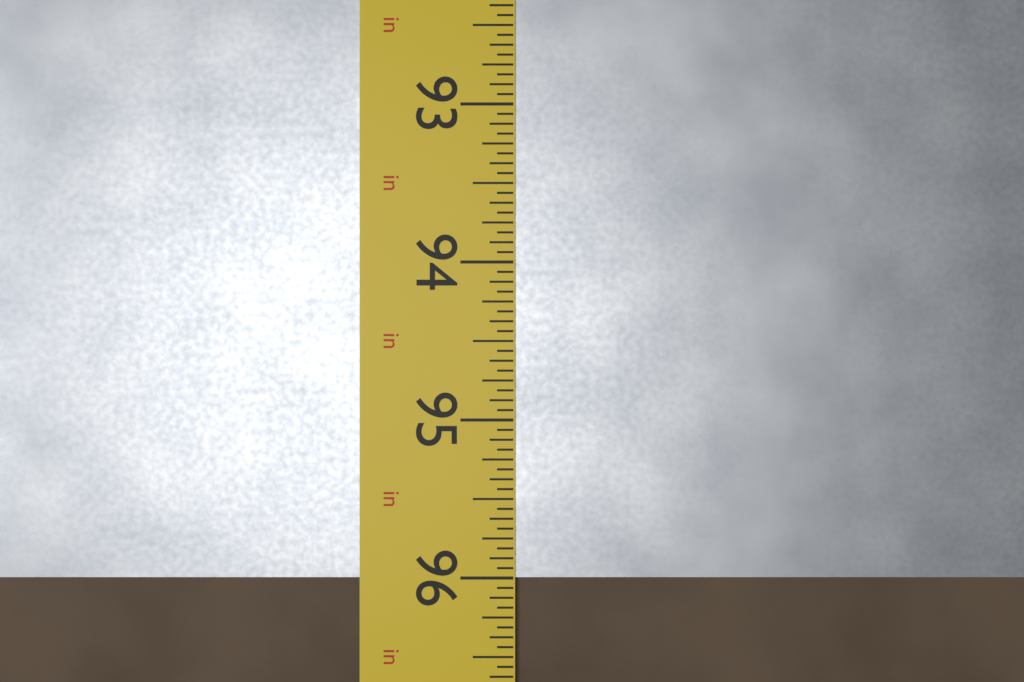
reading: 96.0000 in
